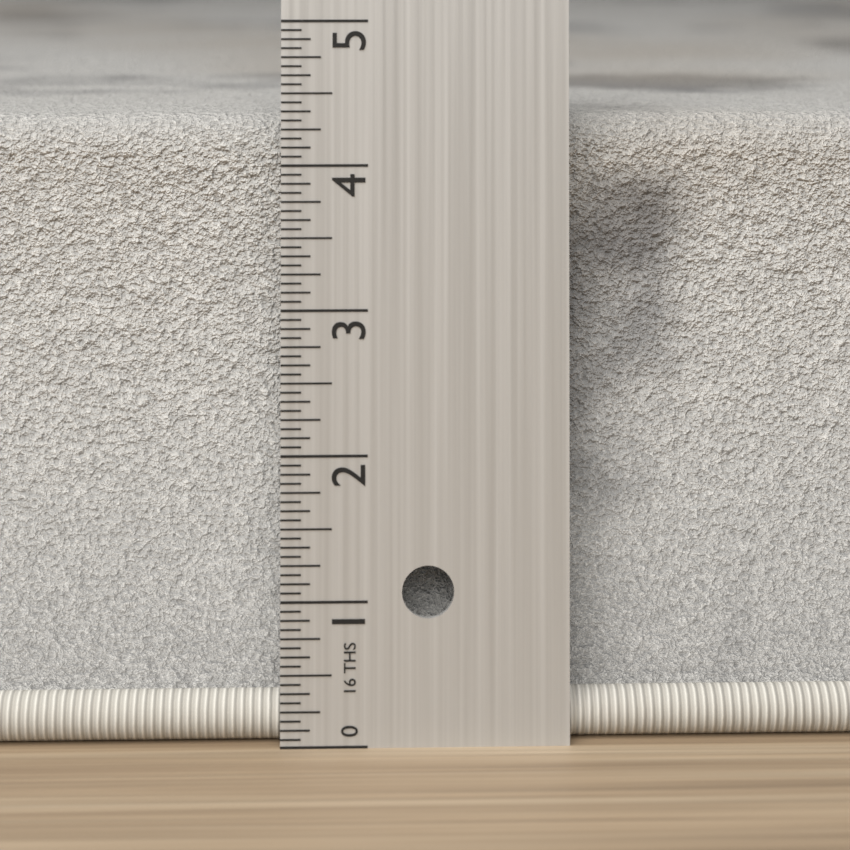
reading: 4.3125 in
